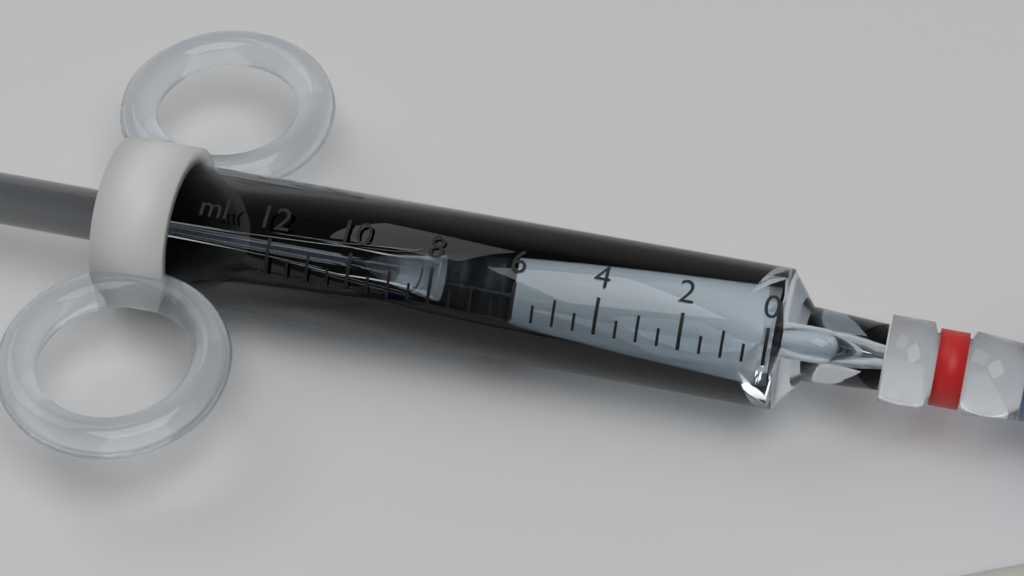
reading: 6.0 ml
